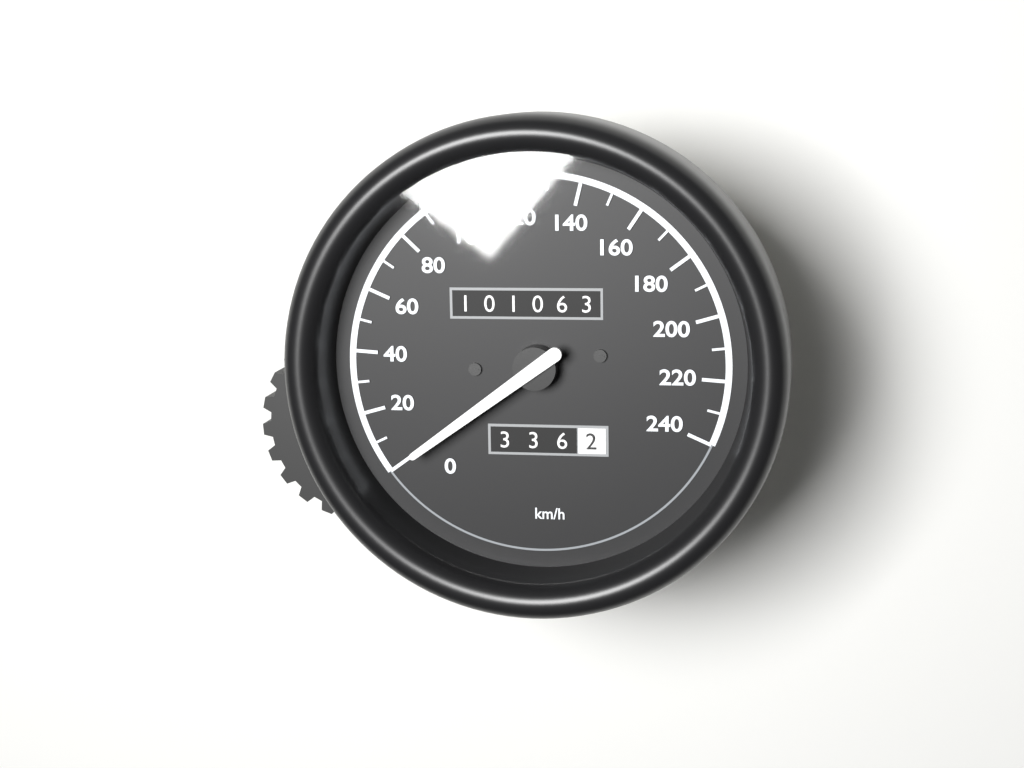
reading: 0 km/h
